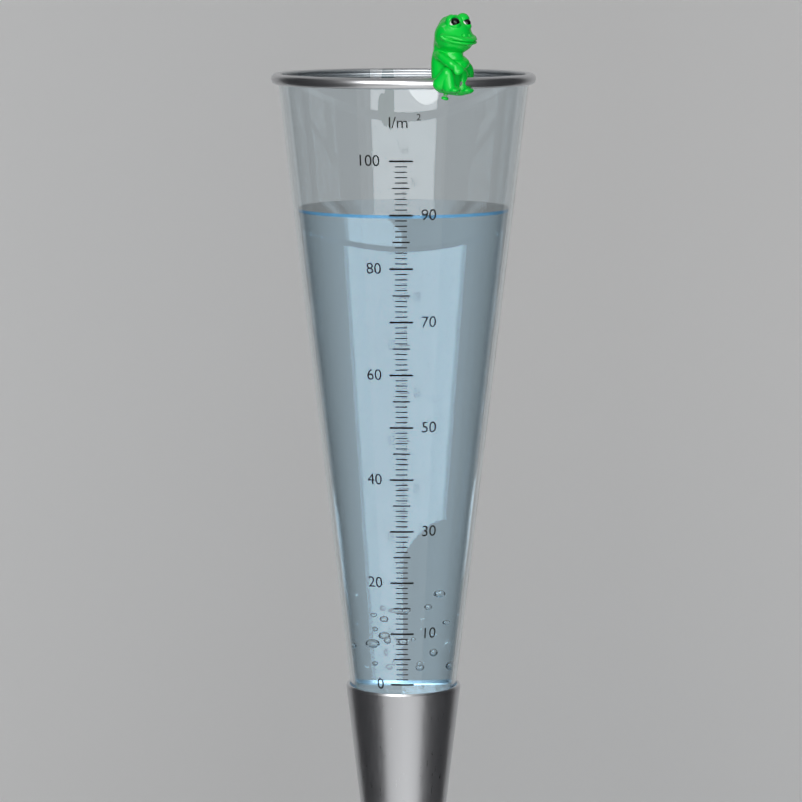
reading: 90 l/m²
